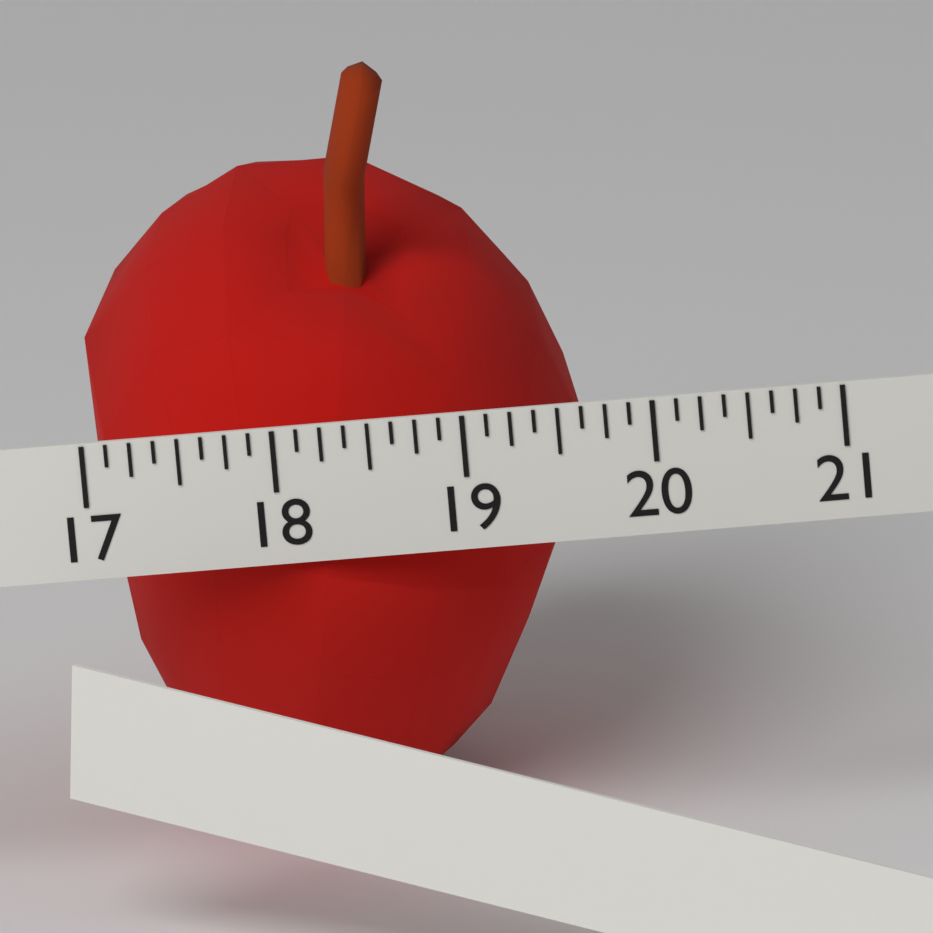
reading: 19.625 (no unit)
